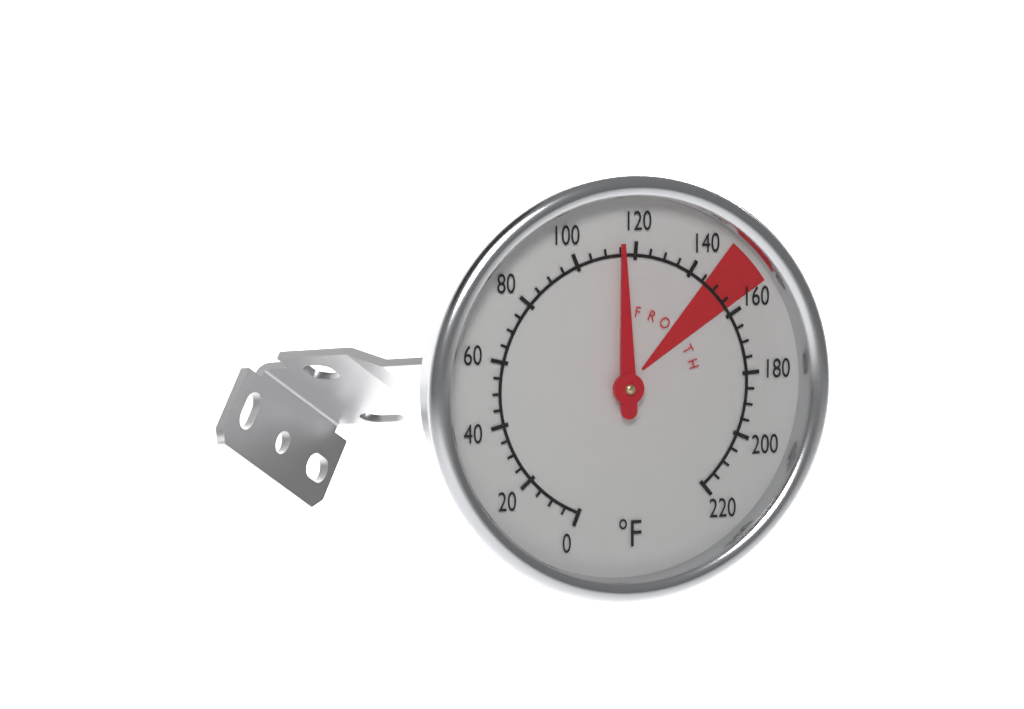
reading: 115 °F
